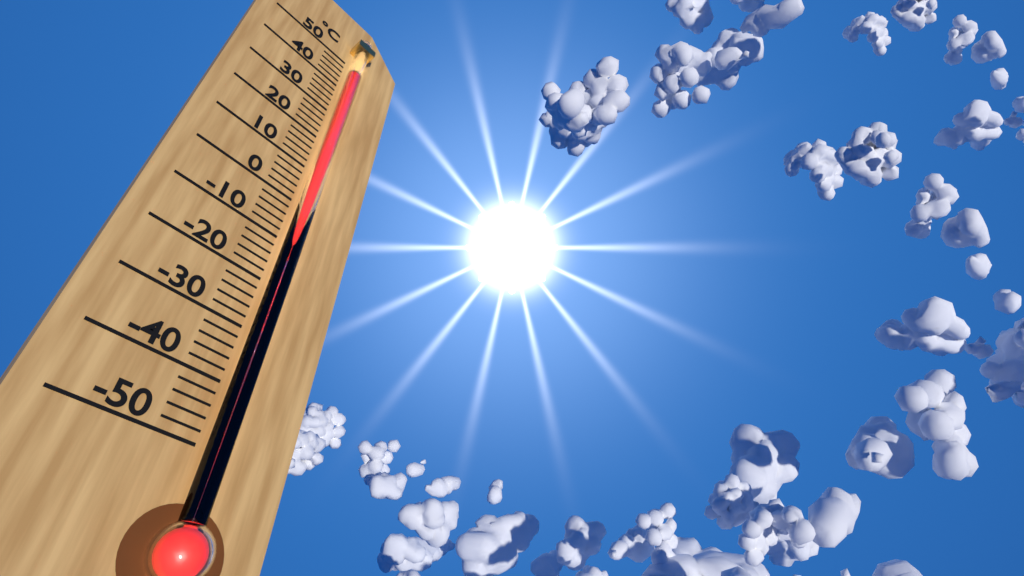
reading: 45 °C
